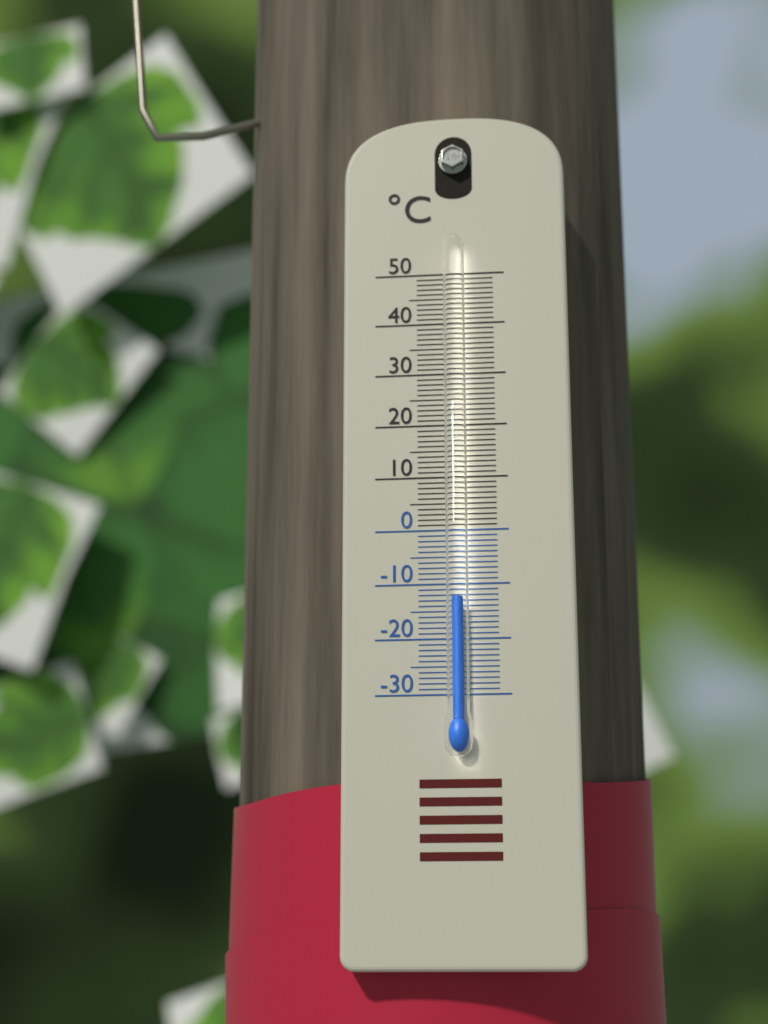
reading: -13 °C
